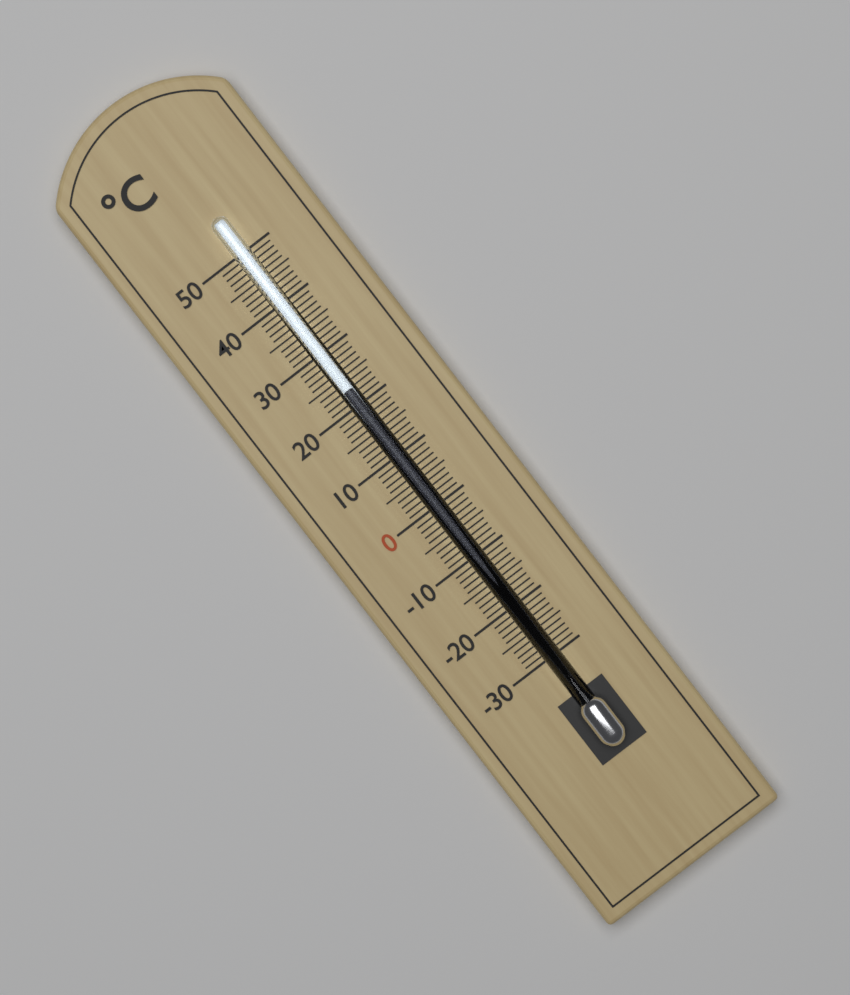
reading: 23 °C
